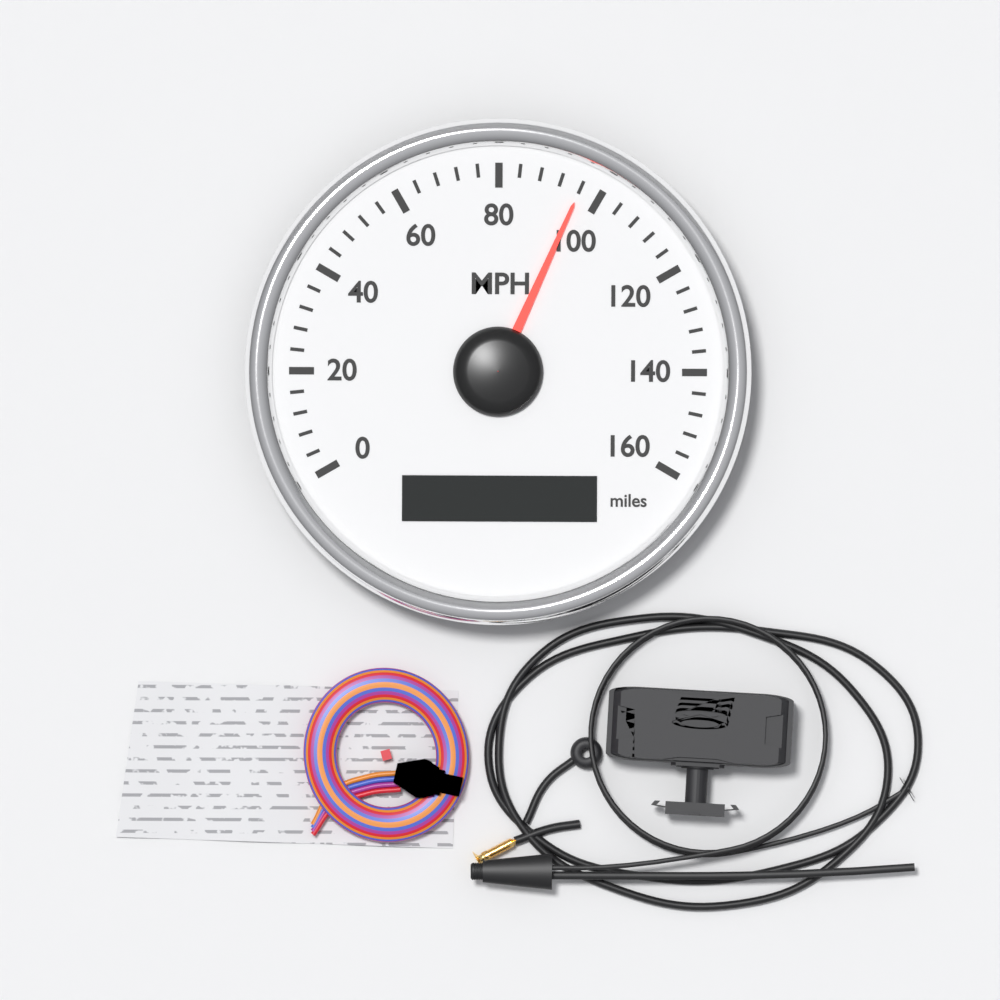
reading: 96 MPH
